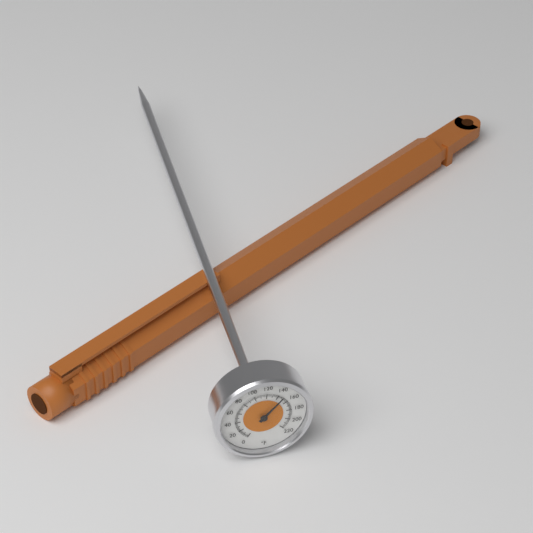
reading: 148 °F
